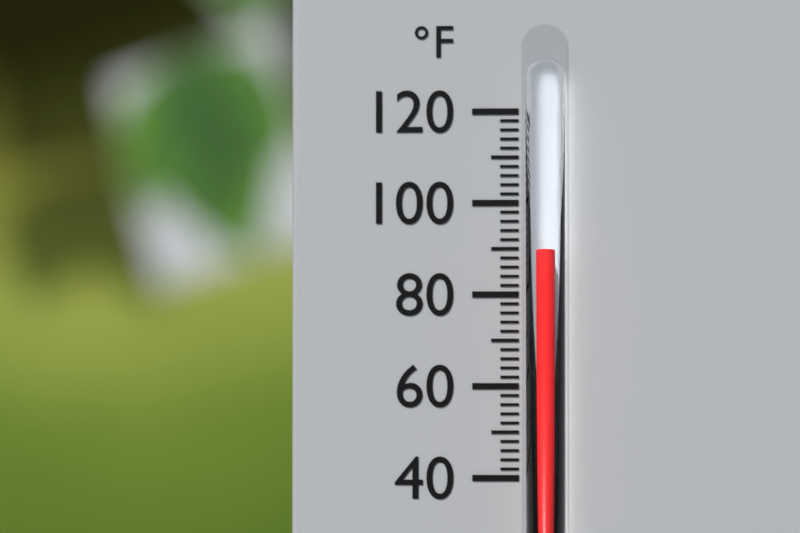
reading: 90 °F
